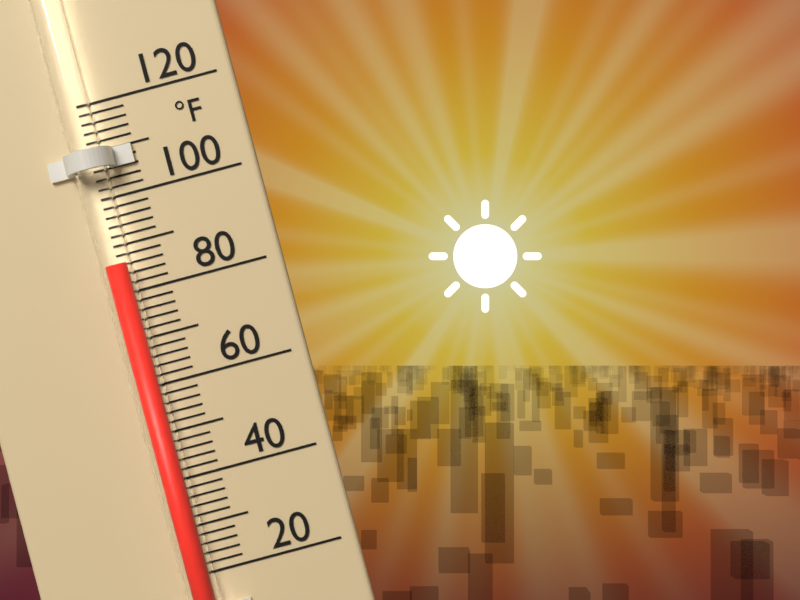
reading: 86 °F
